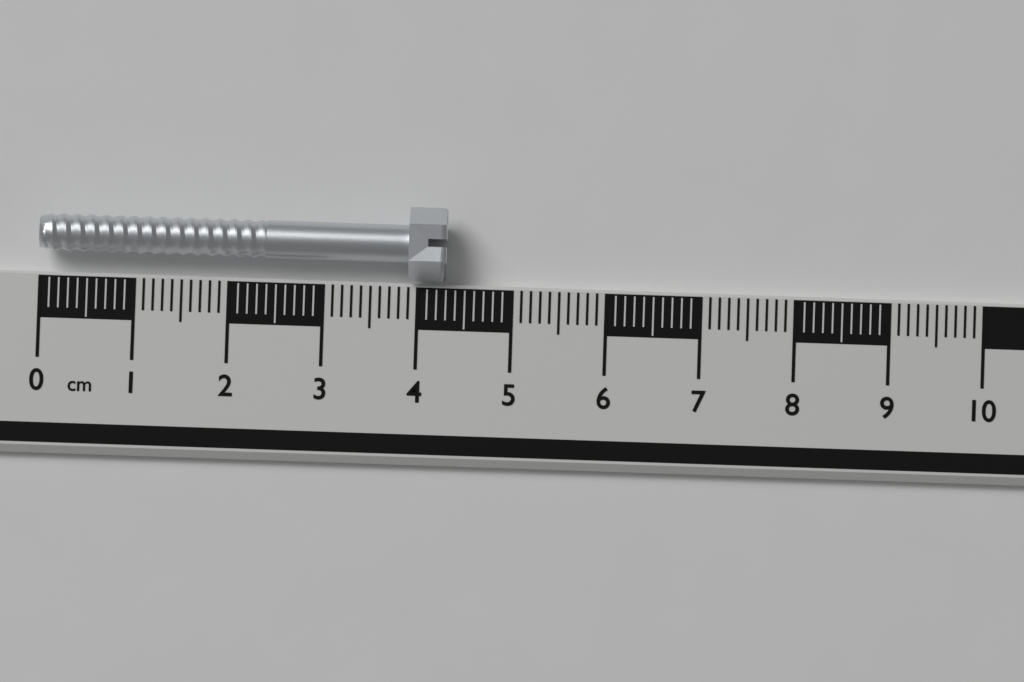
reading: 4.3 cm
